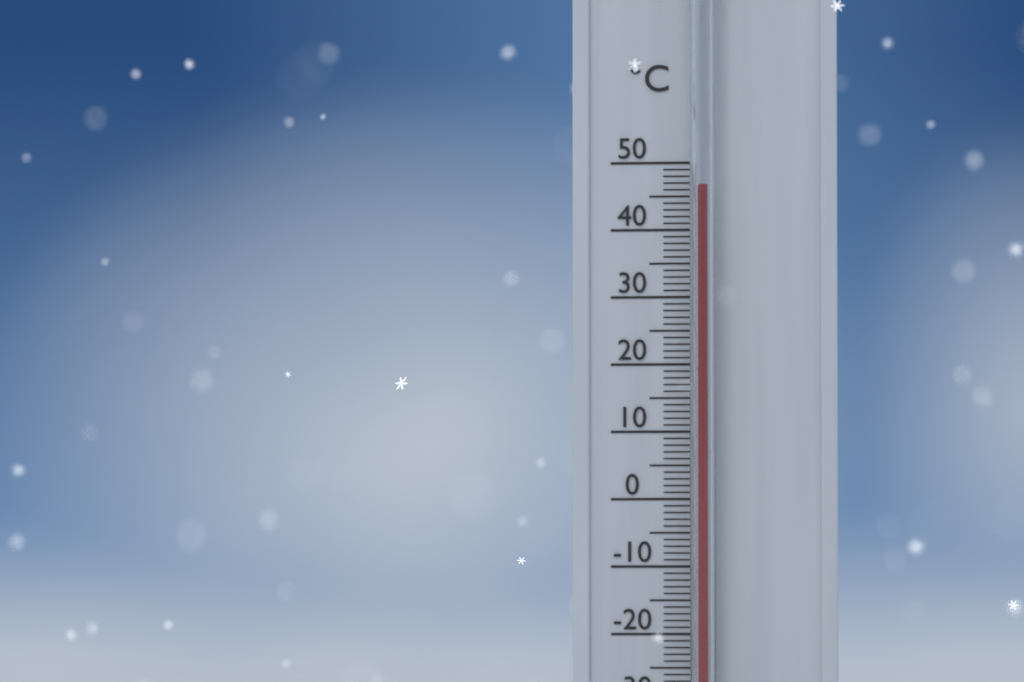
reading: 46 °C
